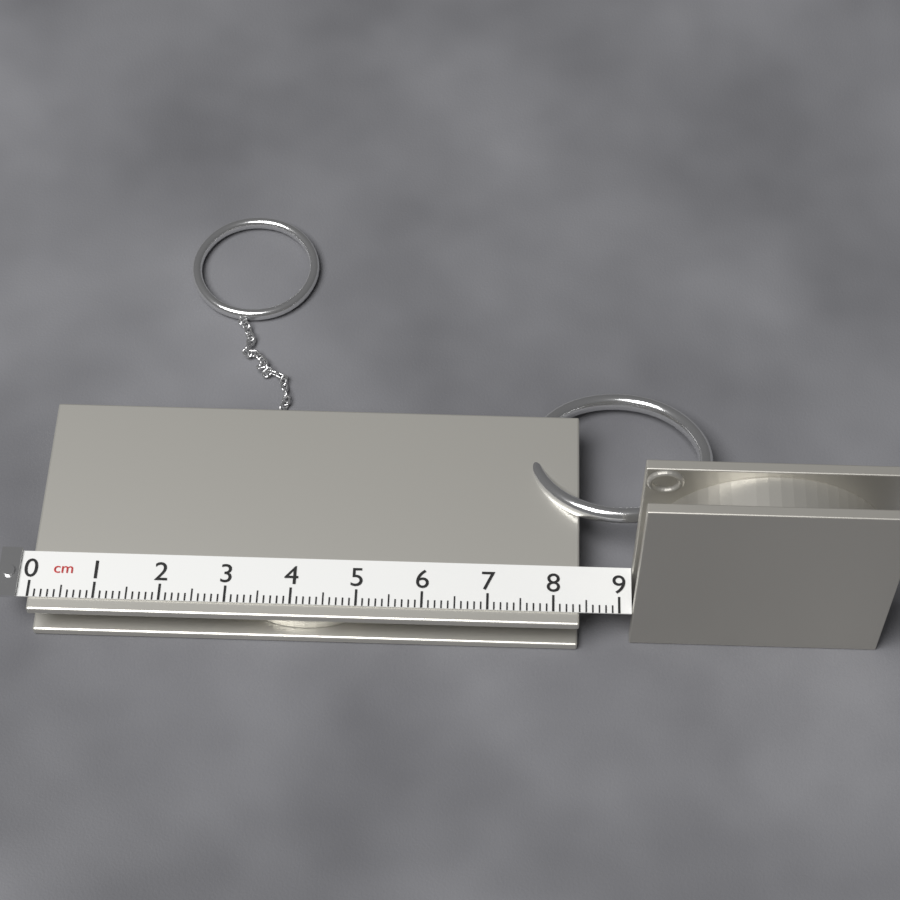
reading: 8.4 cm
